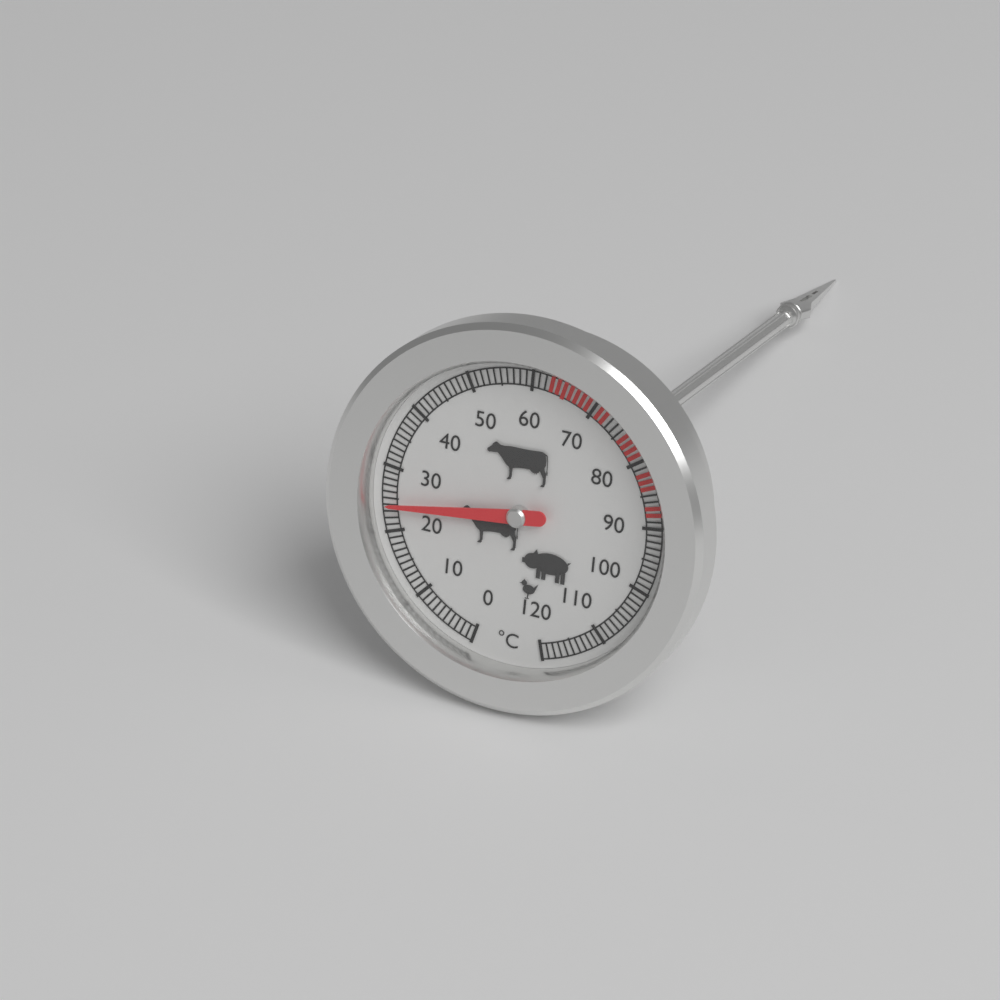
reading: 24 °C
